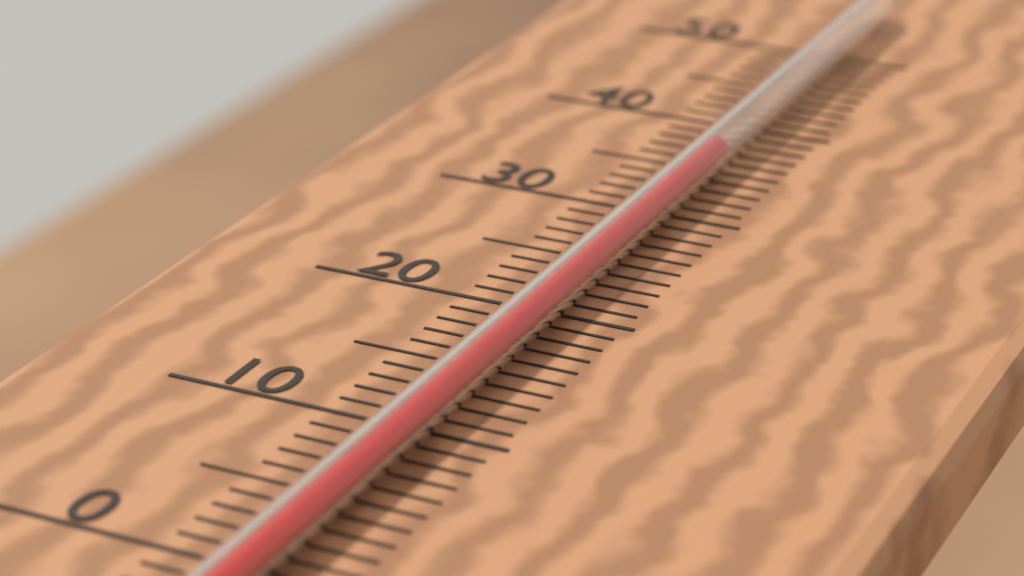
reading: 35 °C
